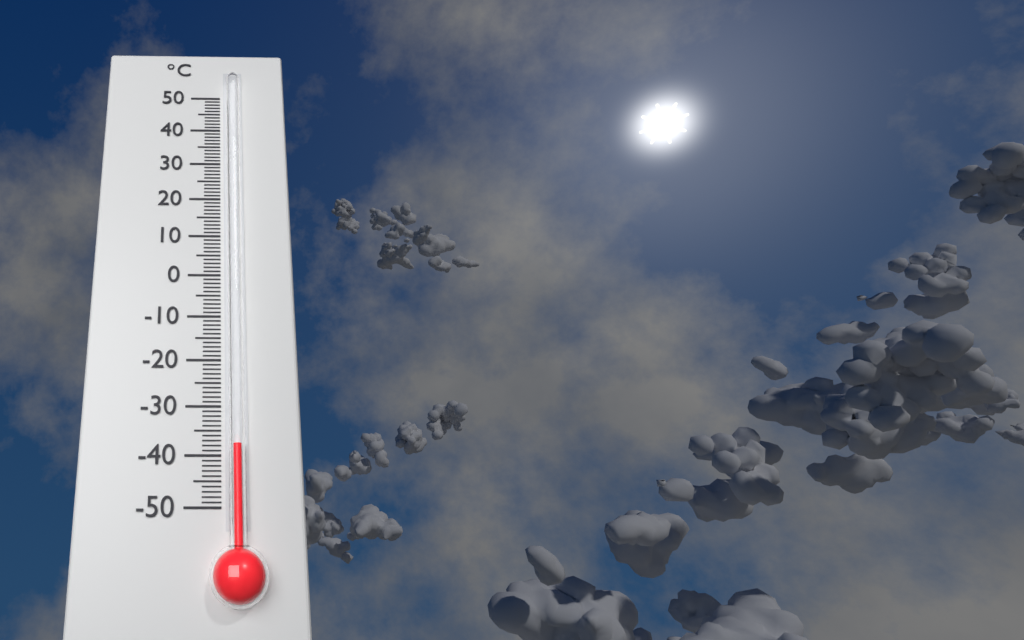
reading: -38 °C
